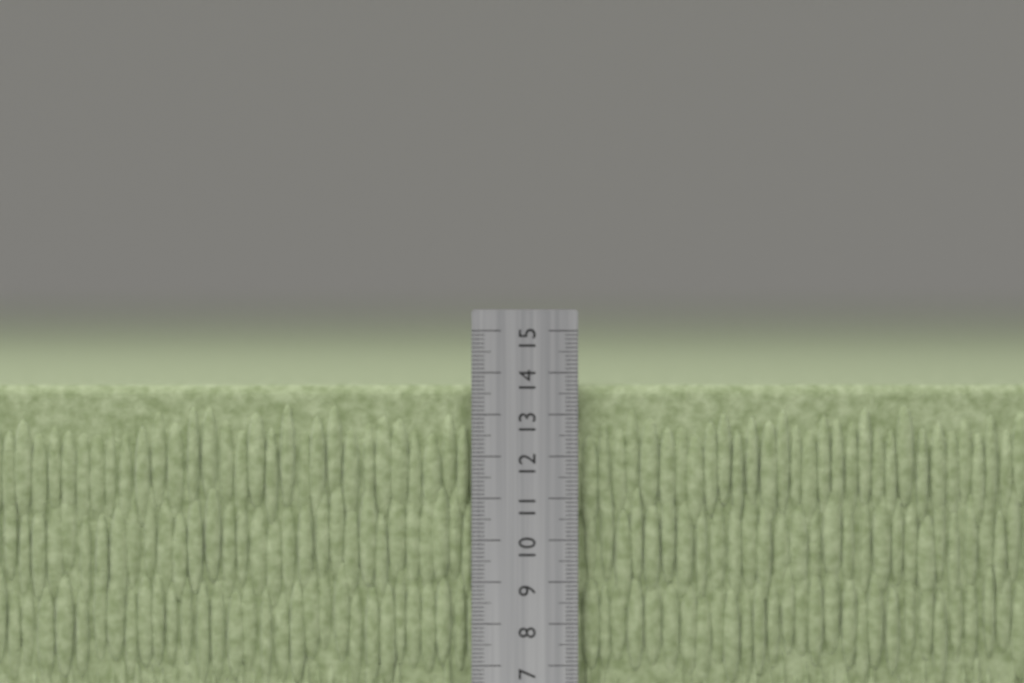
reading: 13.7 cm
